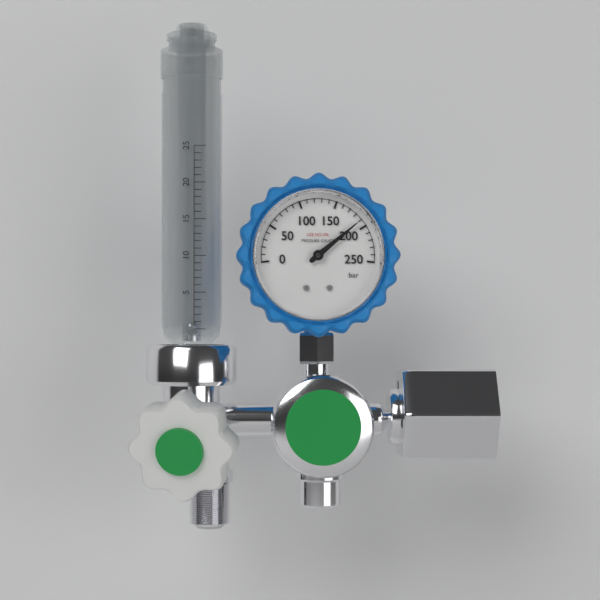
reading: 190 bar
